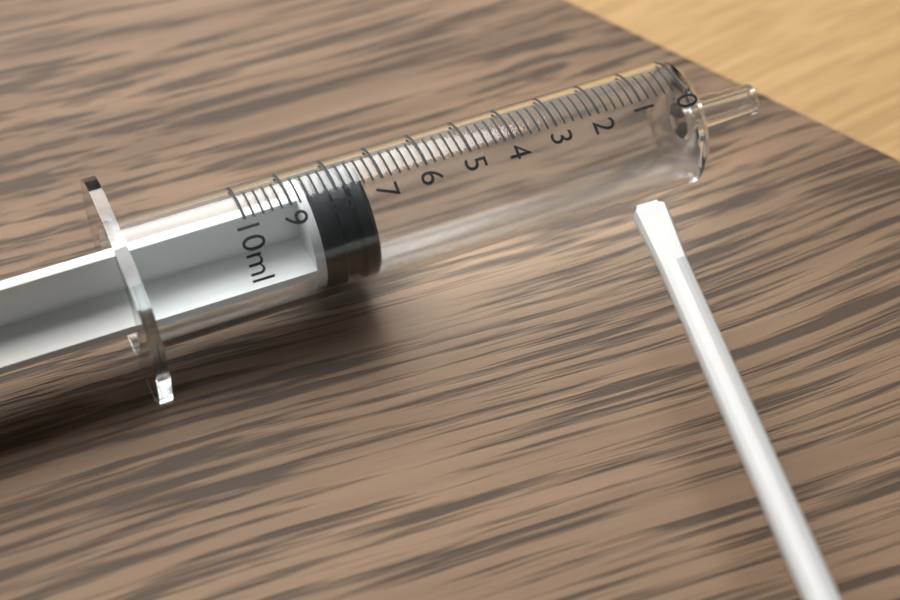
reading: 7.4 ml
